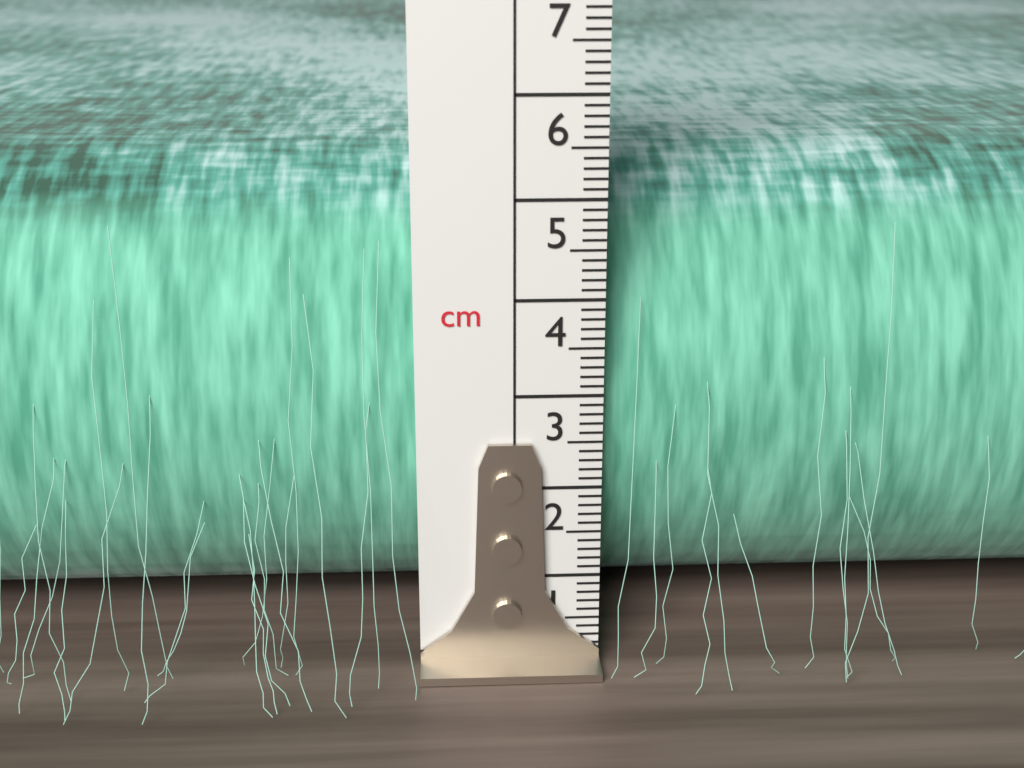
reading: 5.2 cm
